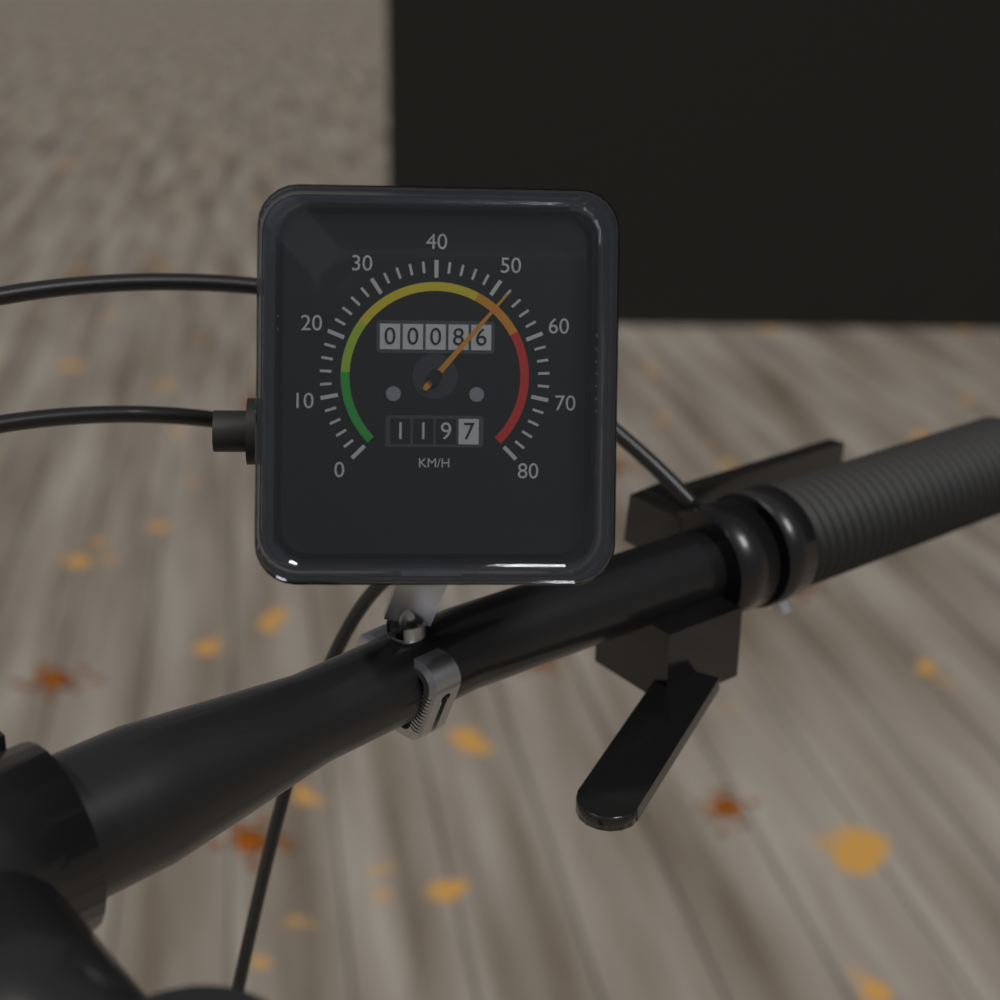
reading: 52 km/h
